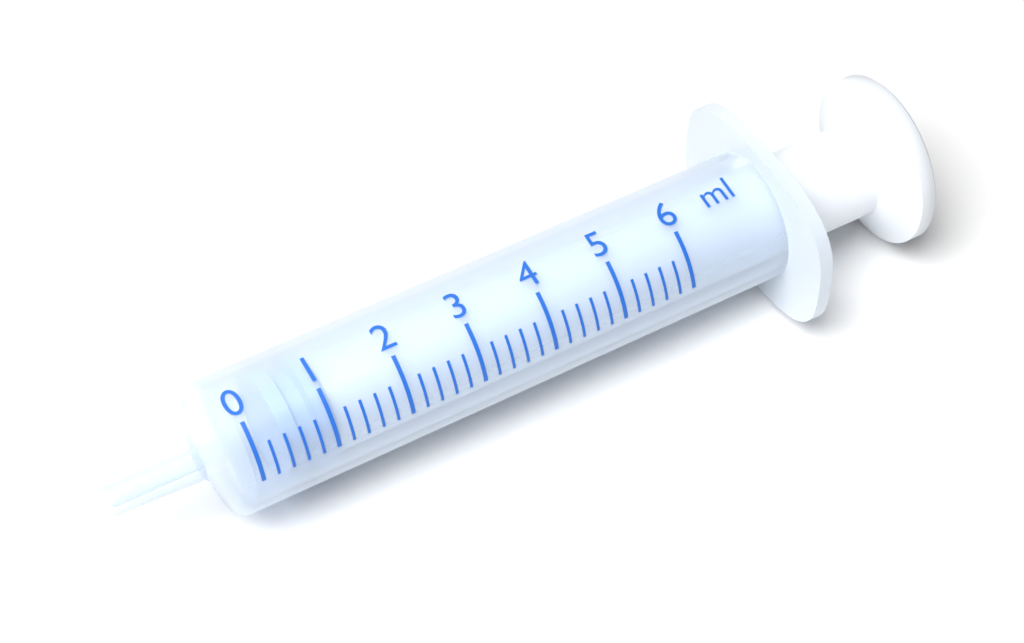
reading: 0.4 ml
